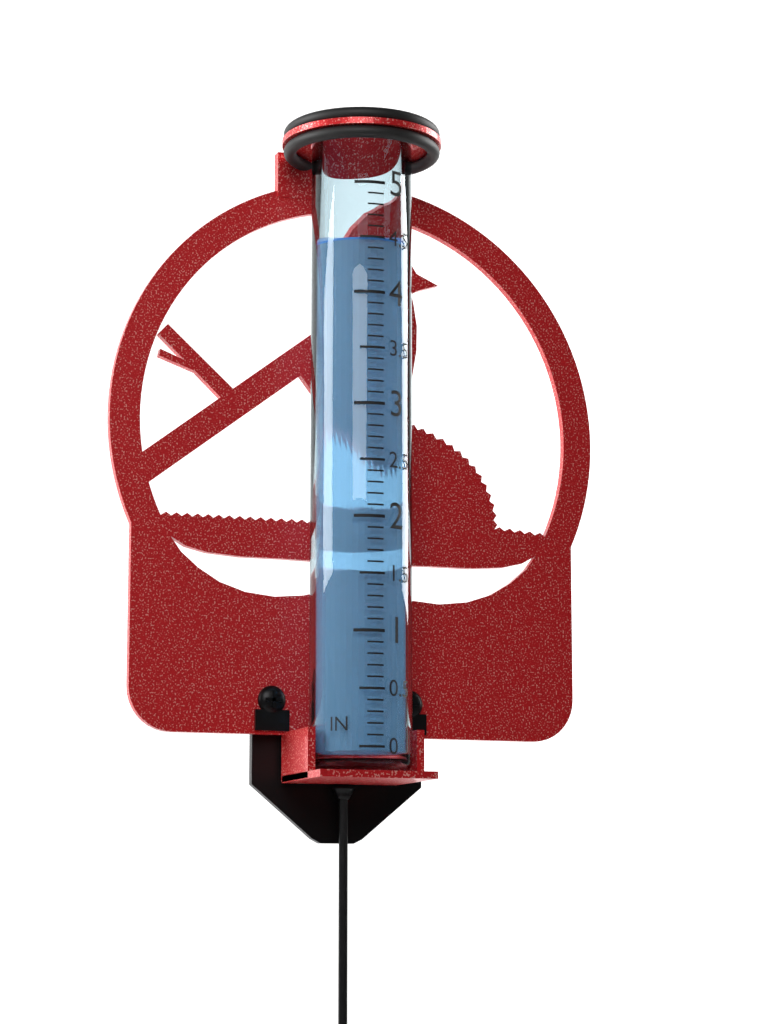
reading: 4.5 in
